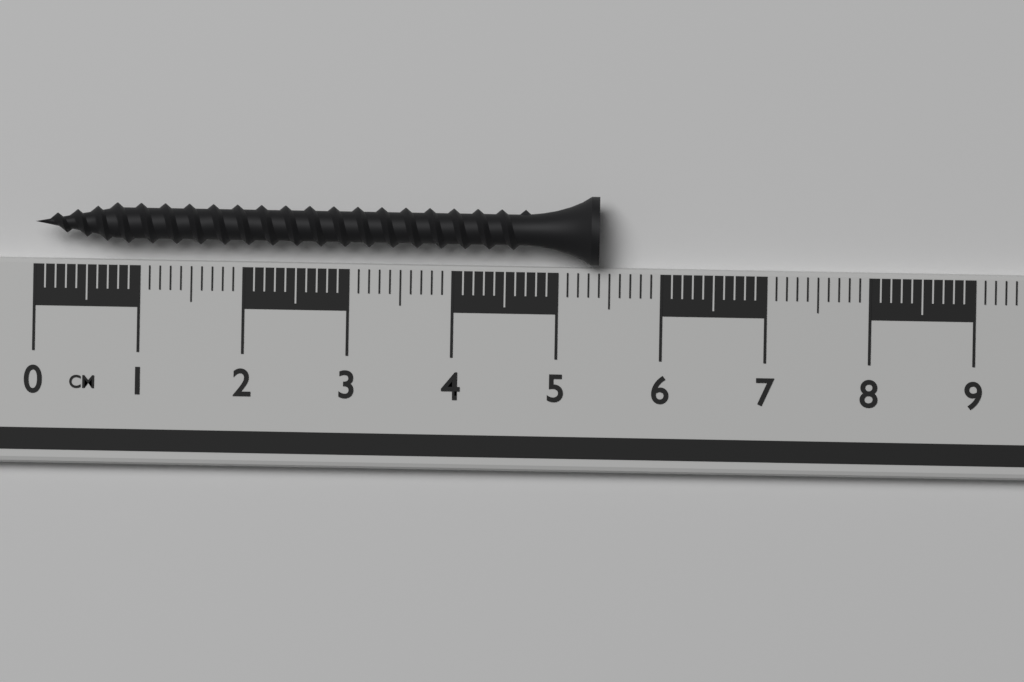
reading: 5.4 cm
